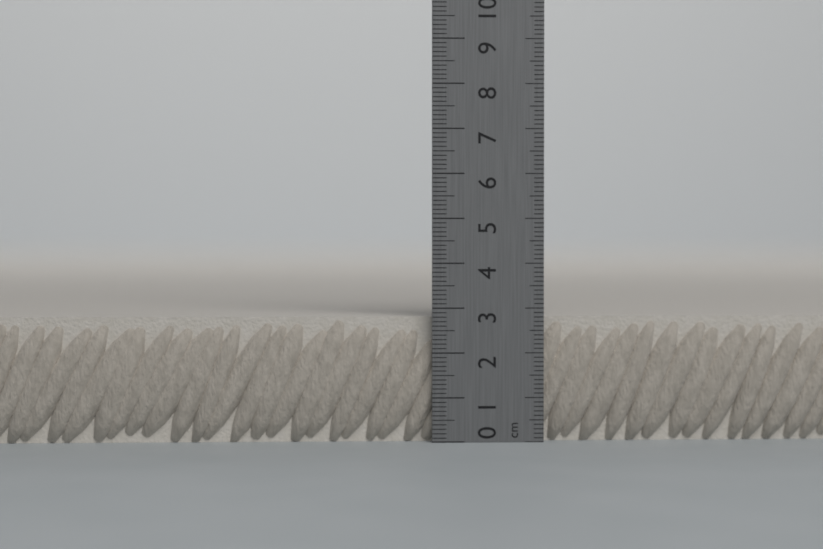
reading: 2.8 cm
